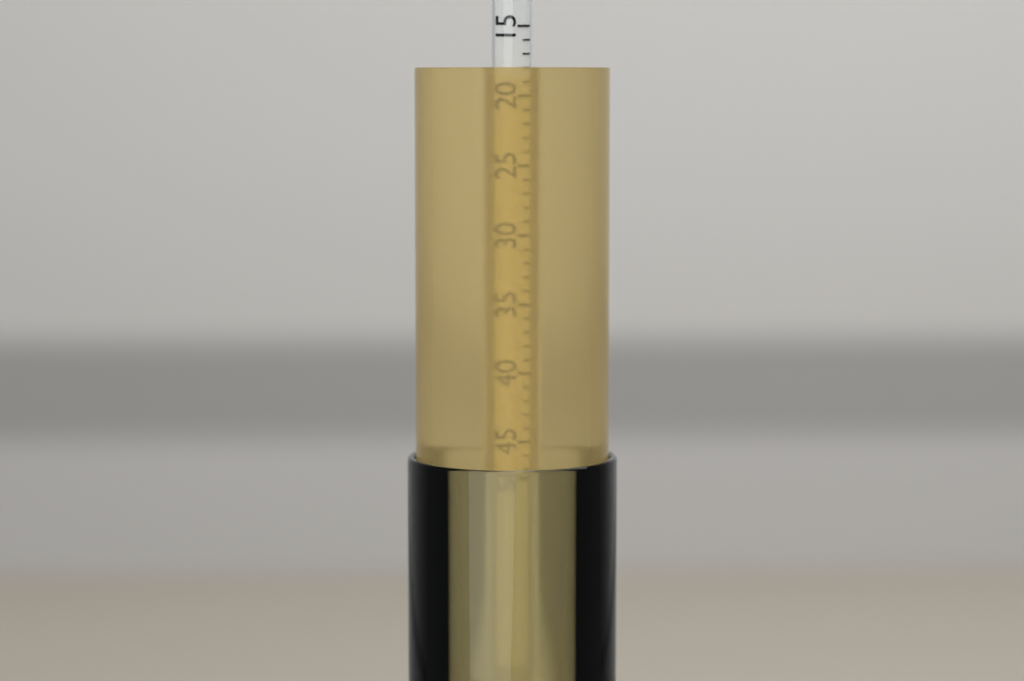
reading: 18 (no unit)
